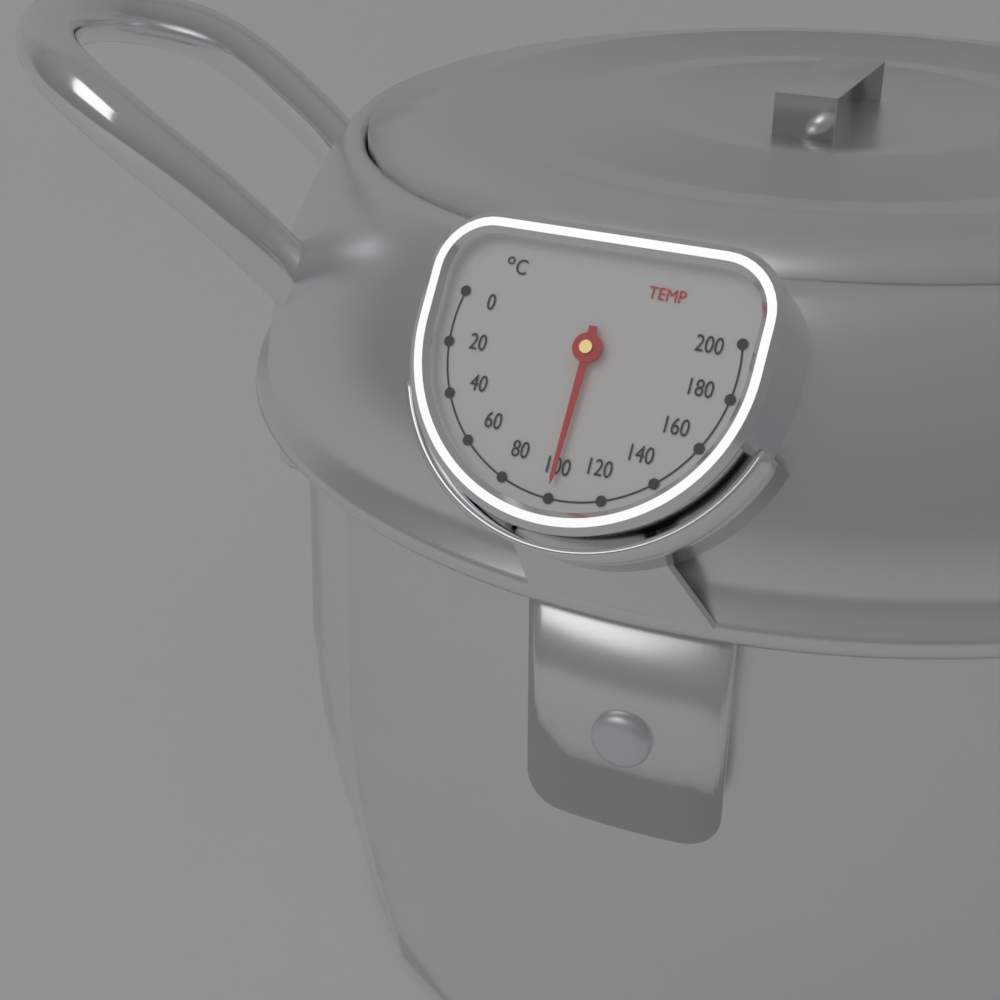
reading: 100 °C
